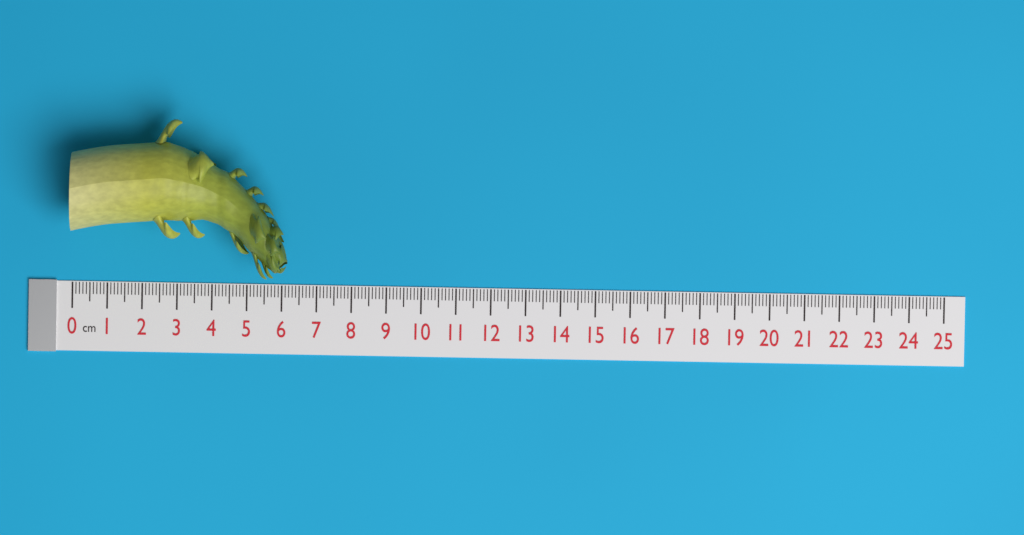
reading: 6.2 cm
